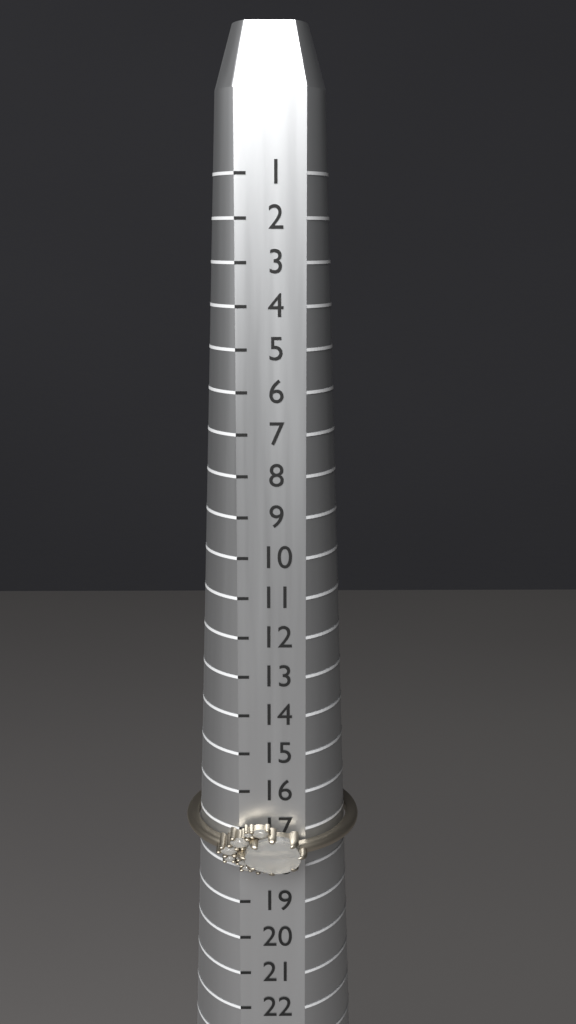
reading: 18 (no unit)
